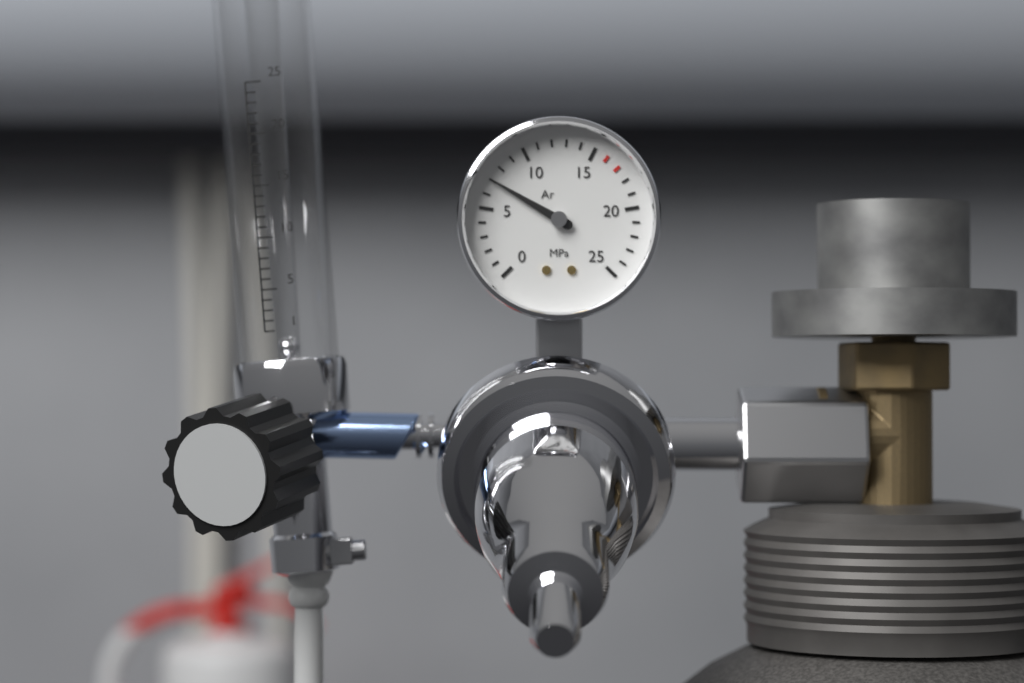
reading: 7 MPa
